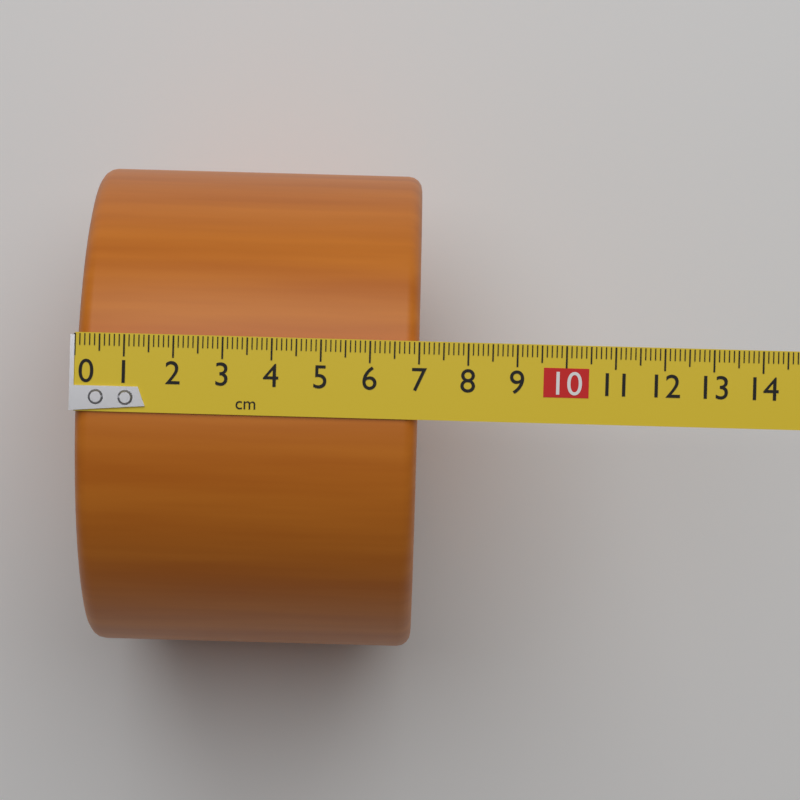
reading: 7.0 cm
